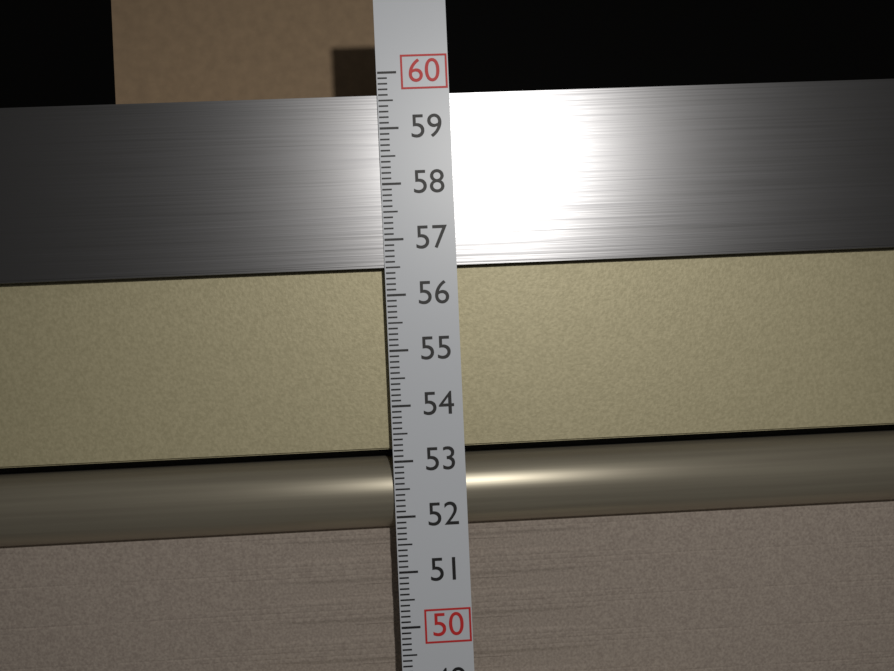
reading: 59.6 (no unit)
